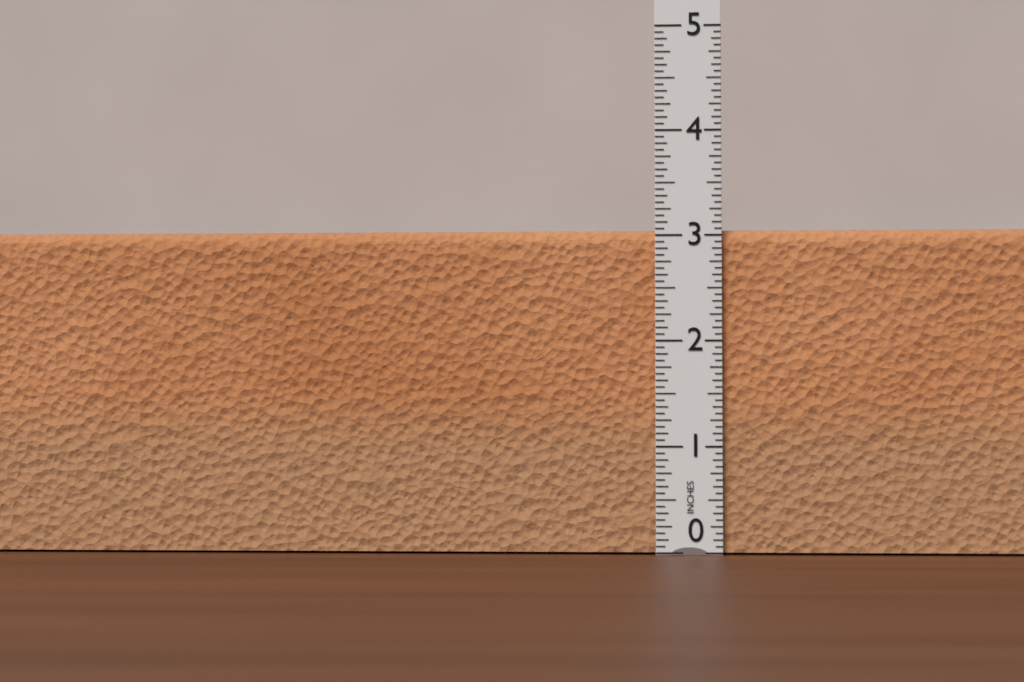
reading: 3.0625 in
